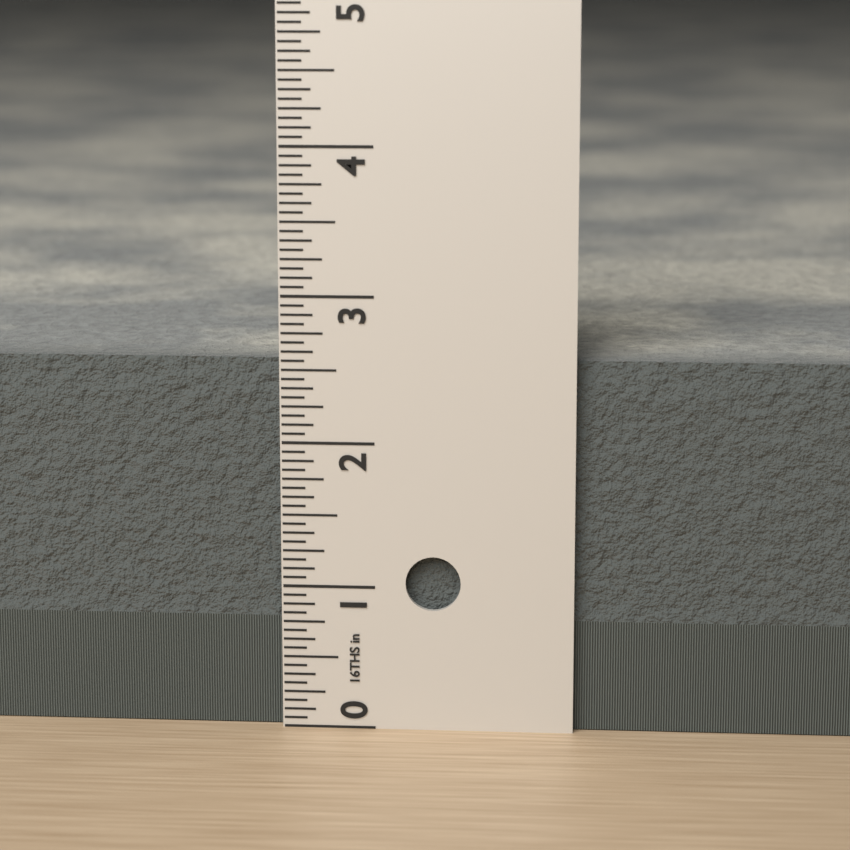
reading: 2.5625 in
